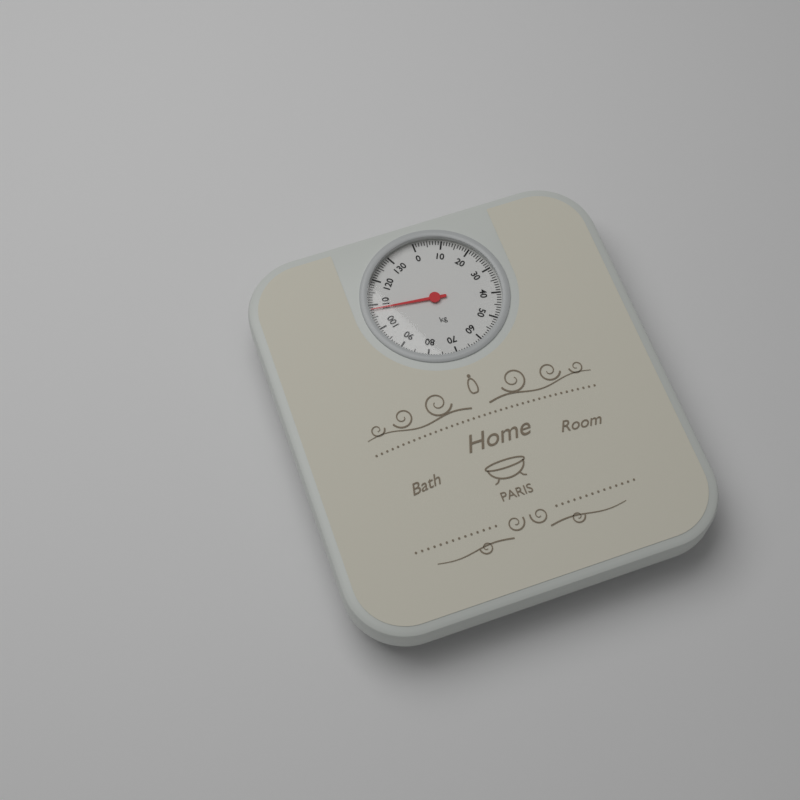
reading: 108 kg
